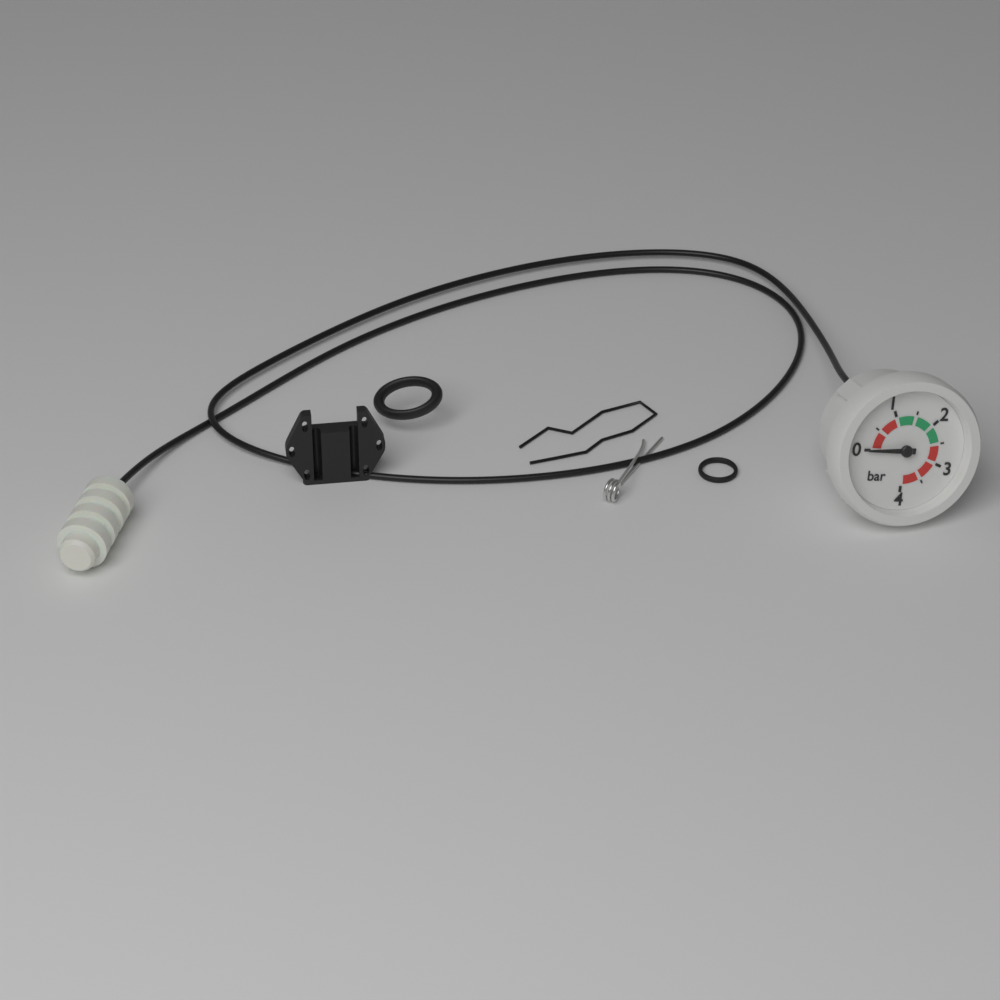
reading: 0.0 bar
